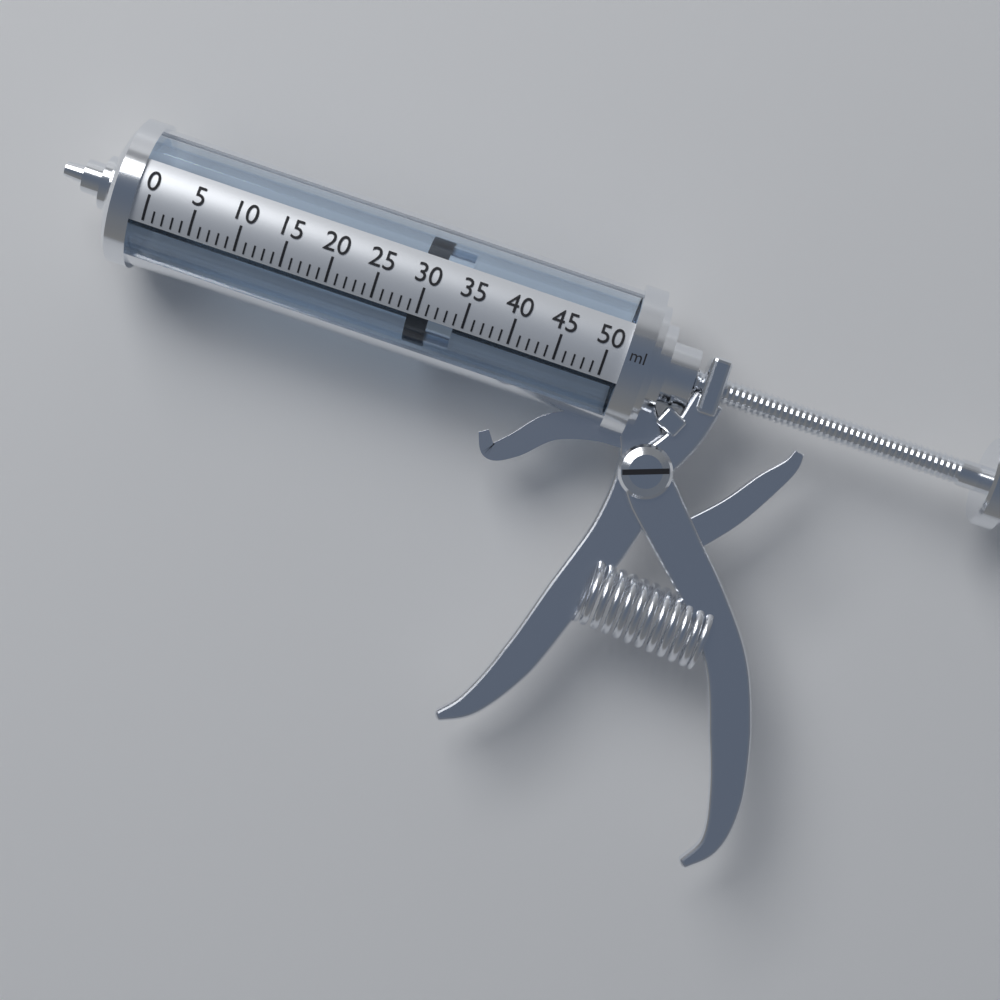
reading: 29 ml
